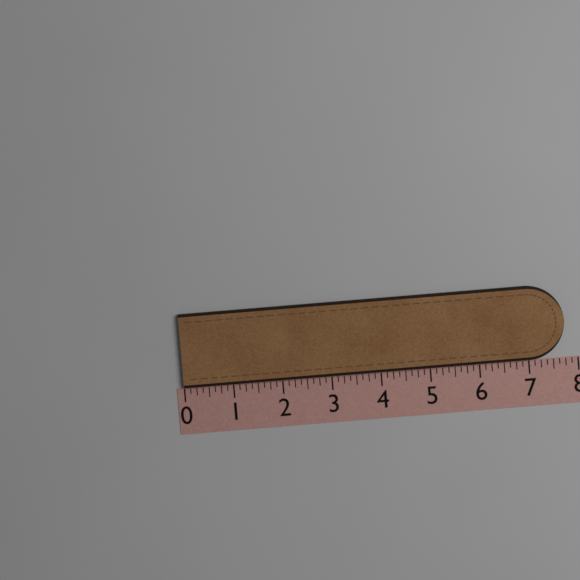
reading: 7.750 (no unit)
